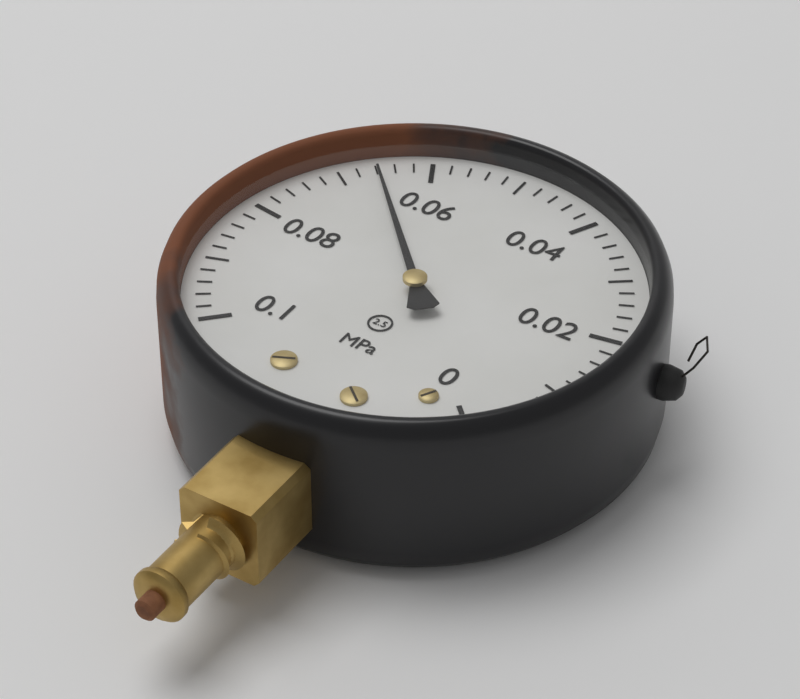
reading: 0.066 MPa
